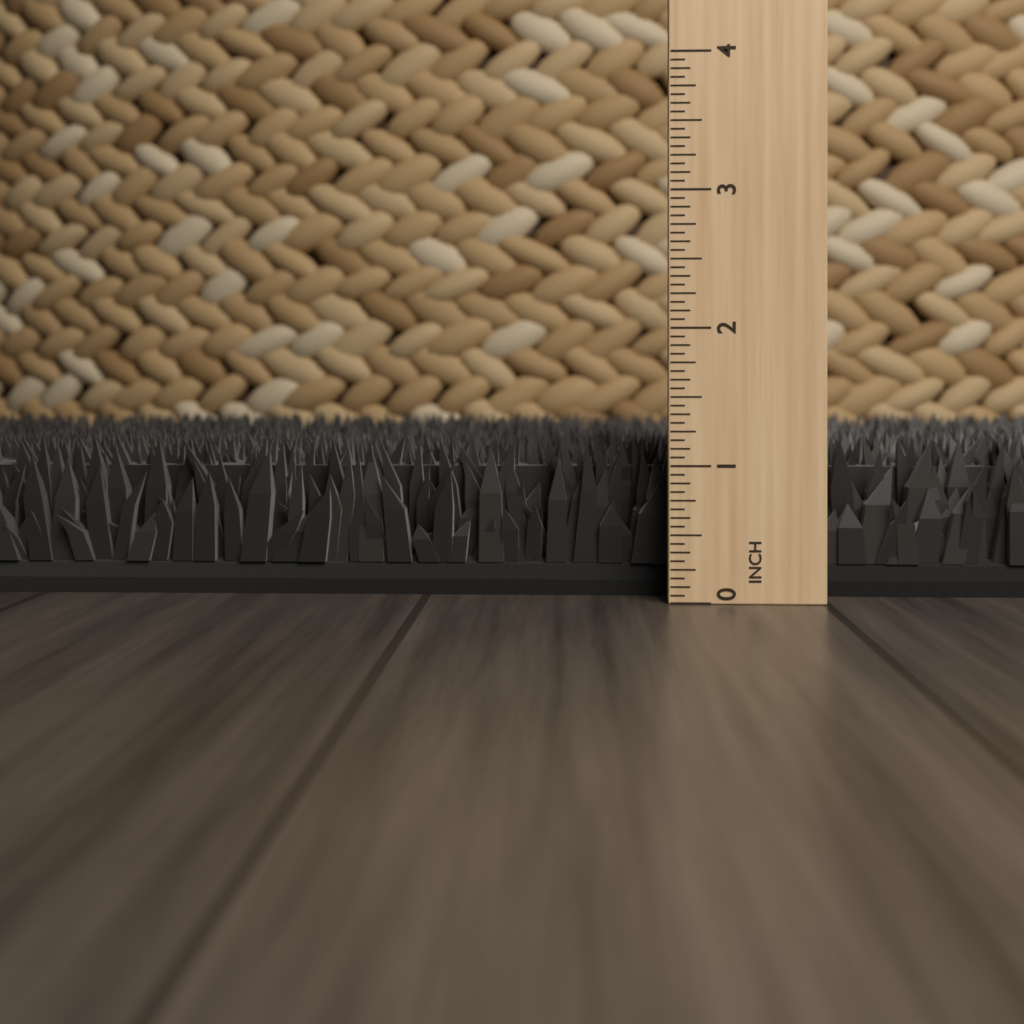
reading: 1.1875 in
